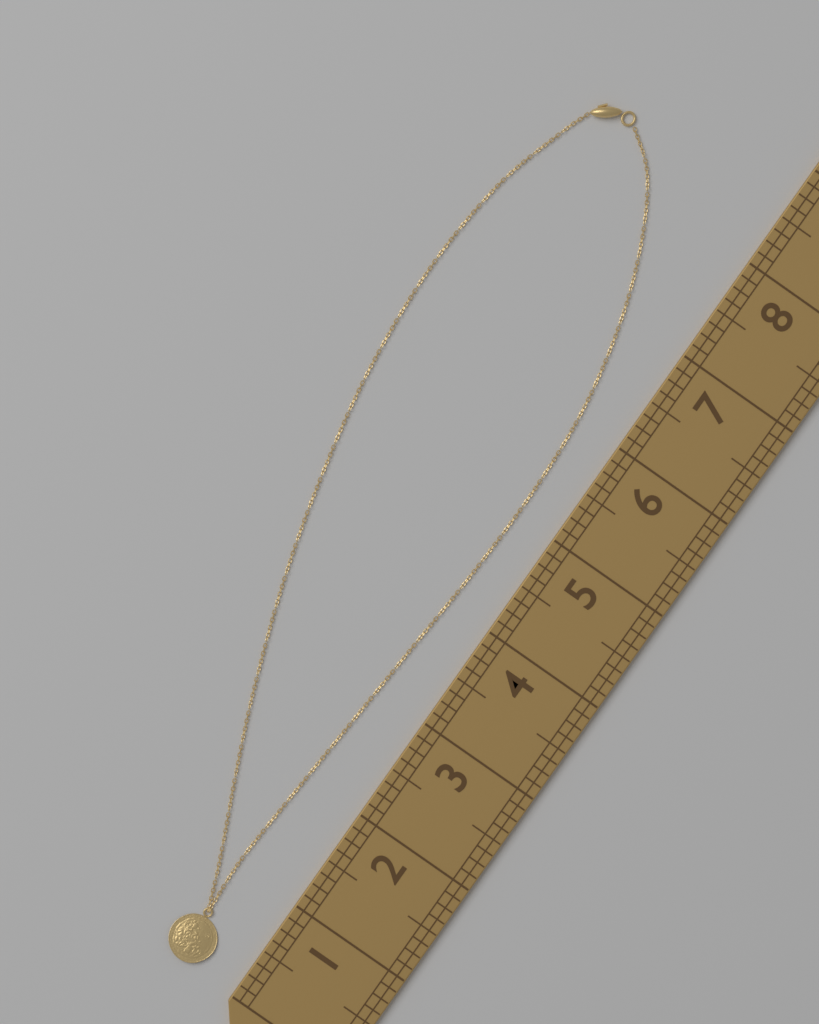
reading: 8.500 (no unit)
